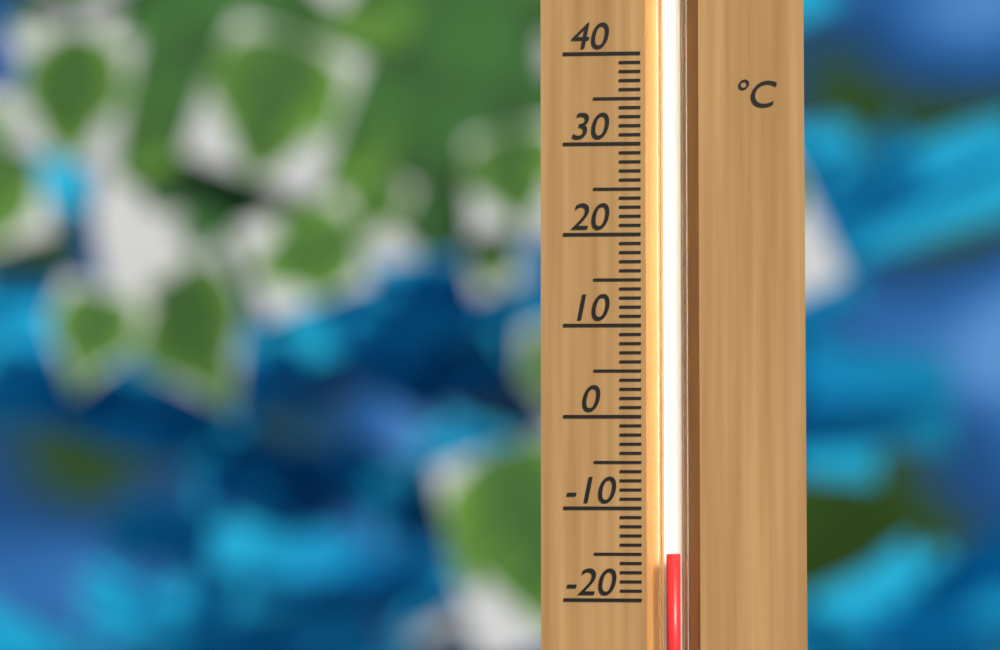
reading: -15 °C
